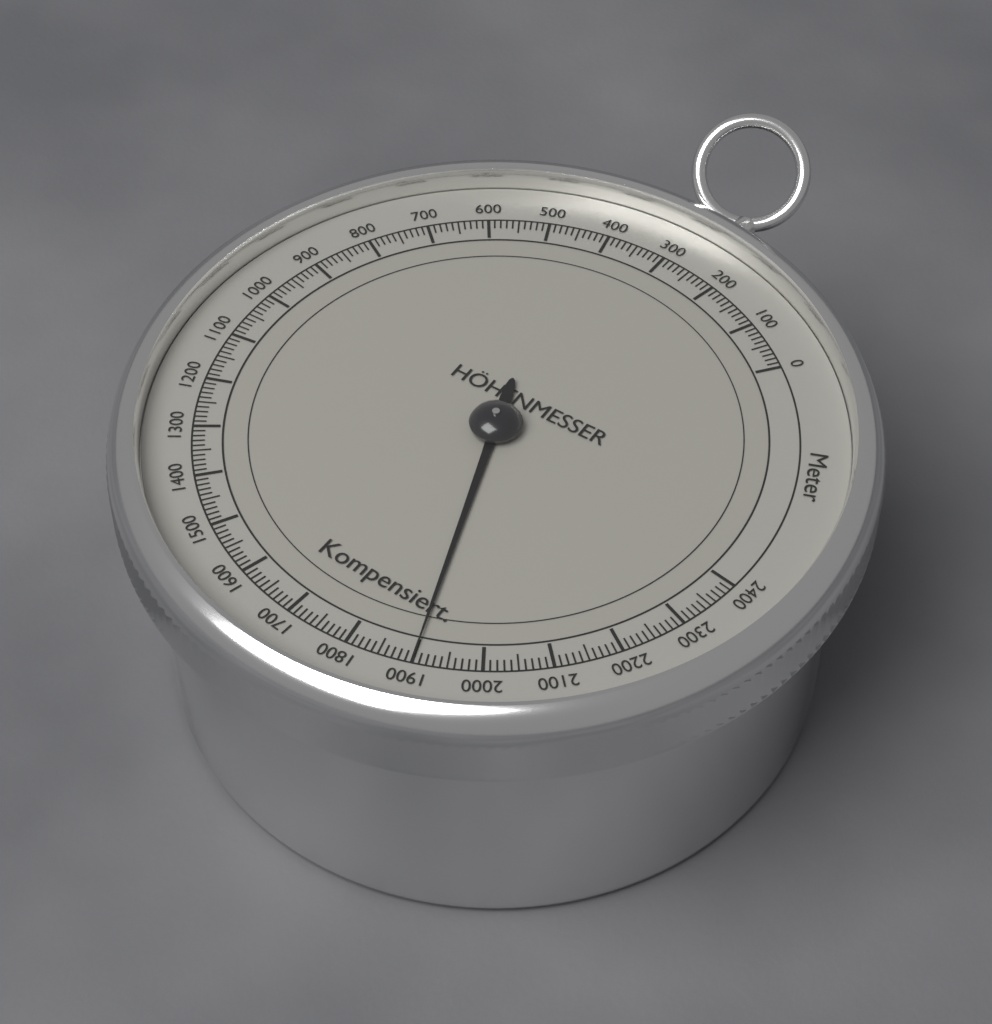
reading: 1900 m
